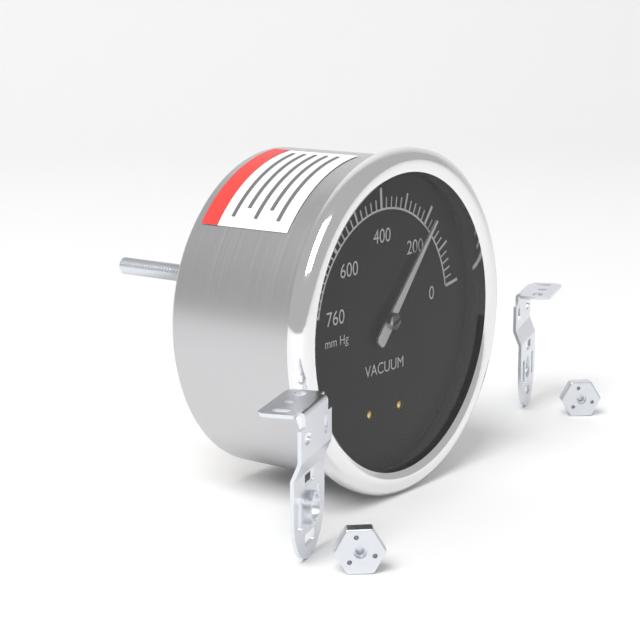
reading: 180 mm Hg
